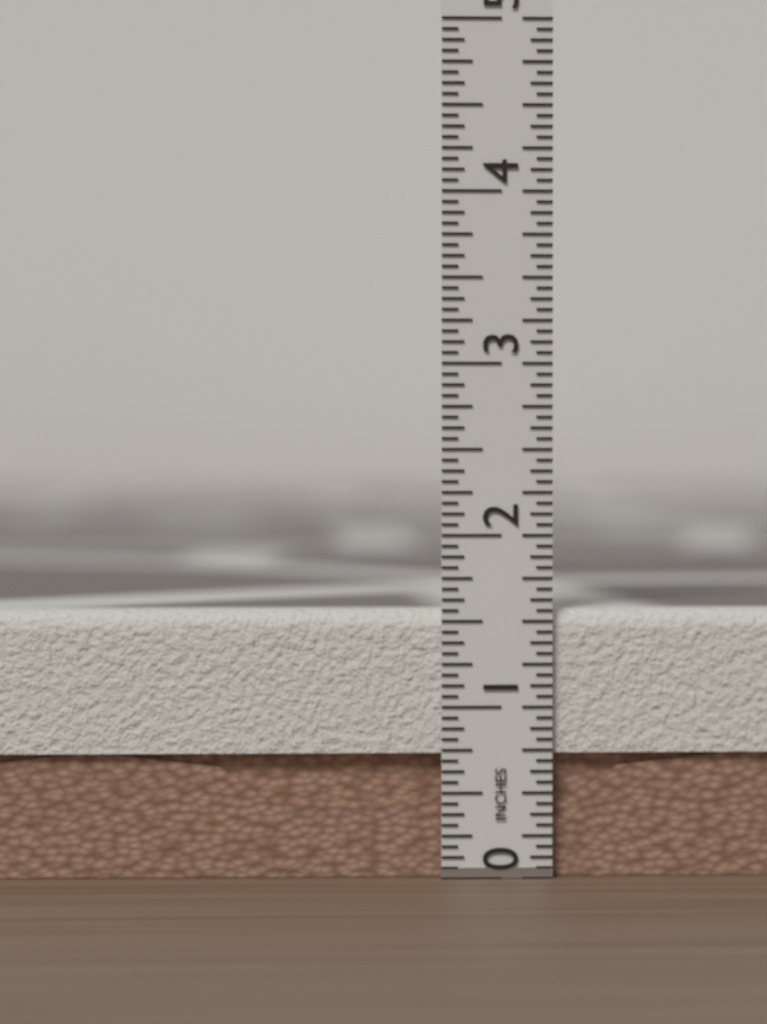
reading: 1.5625 in
